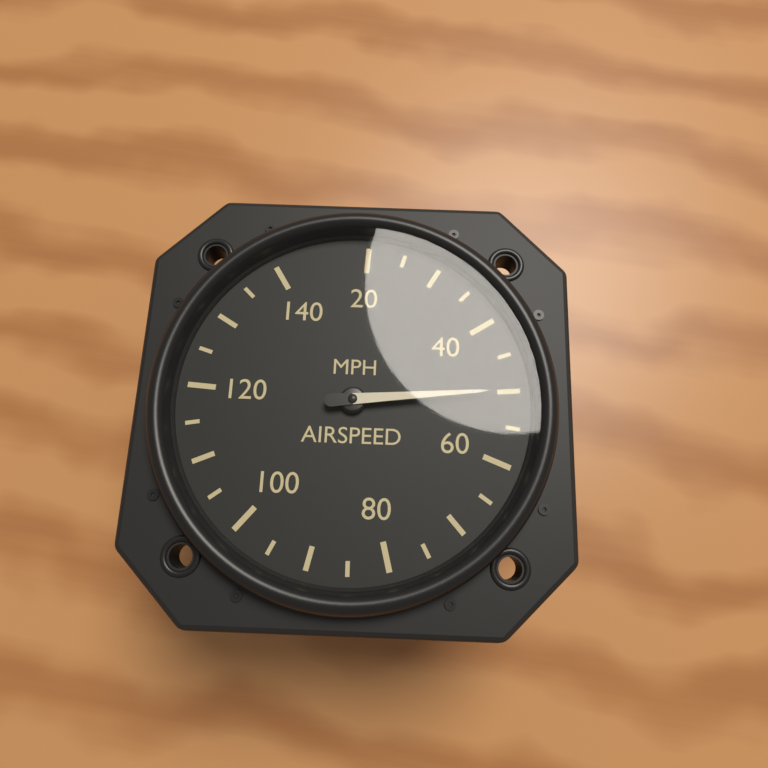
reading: 50 MPH
